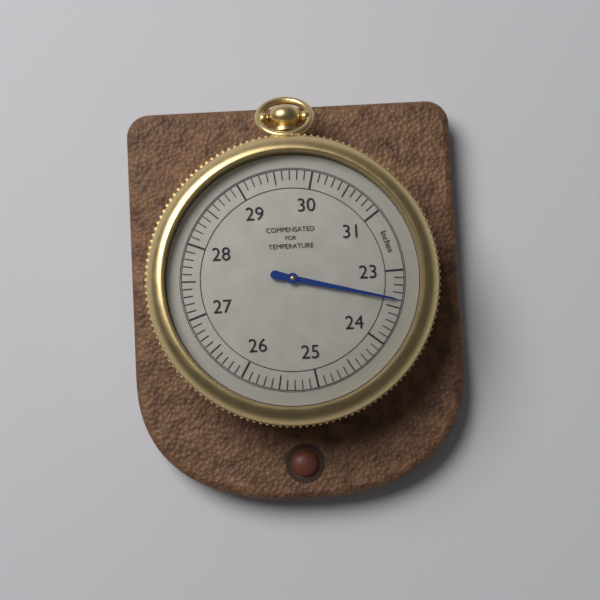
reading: 23.4 inches
